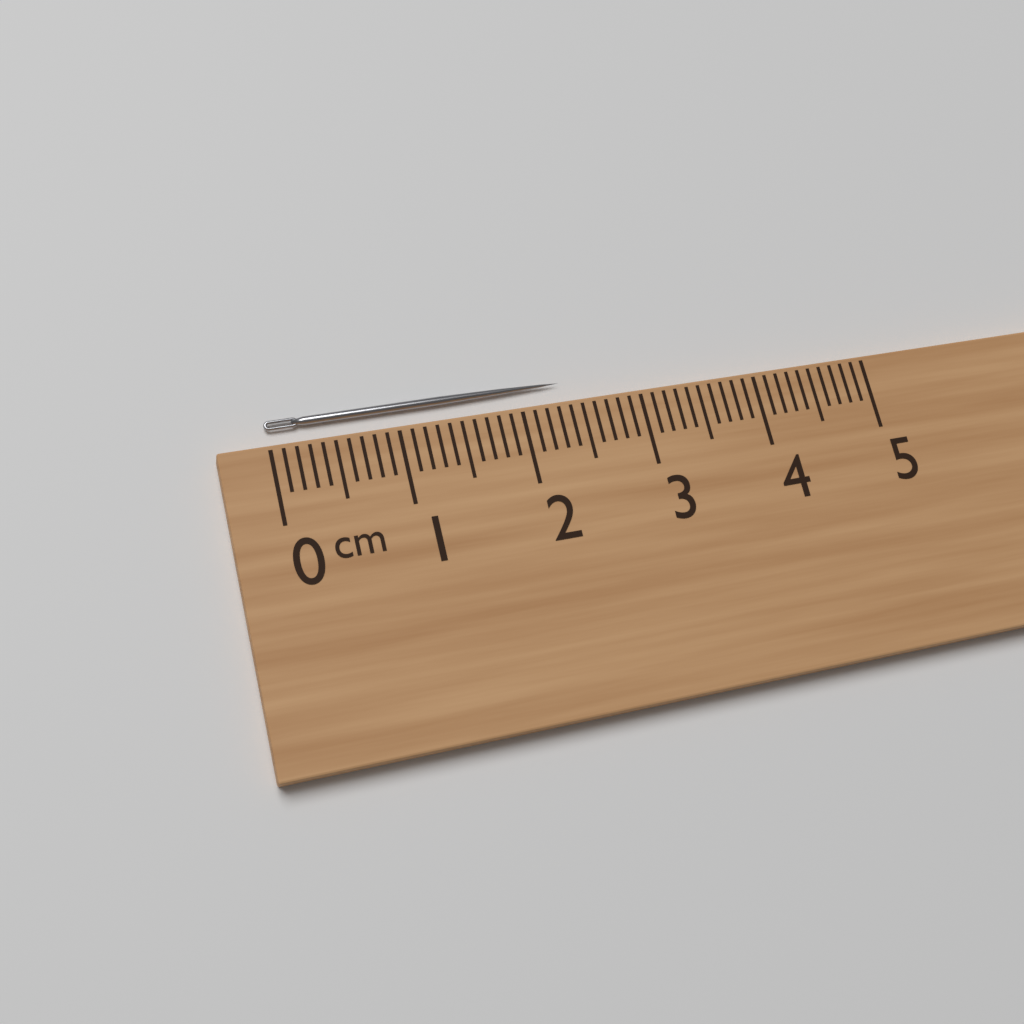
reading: 2.4 cm
